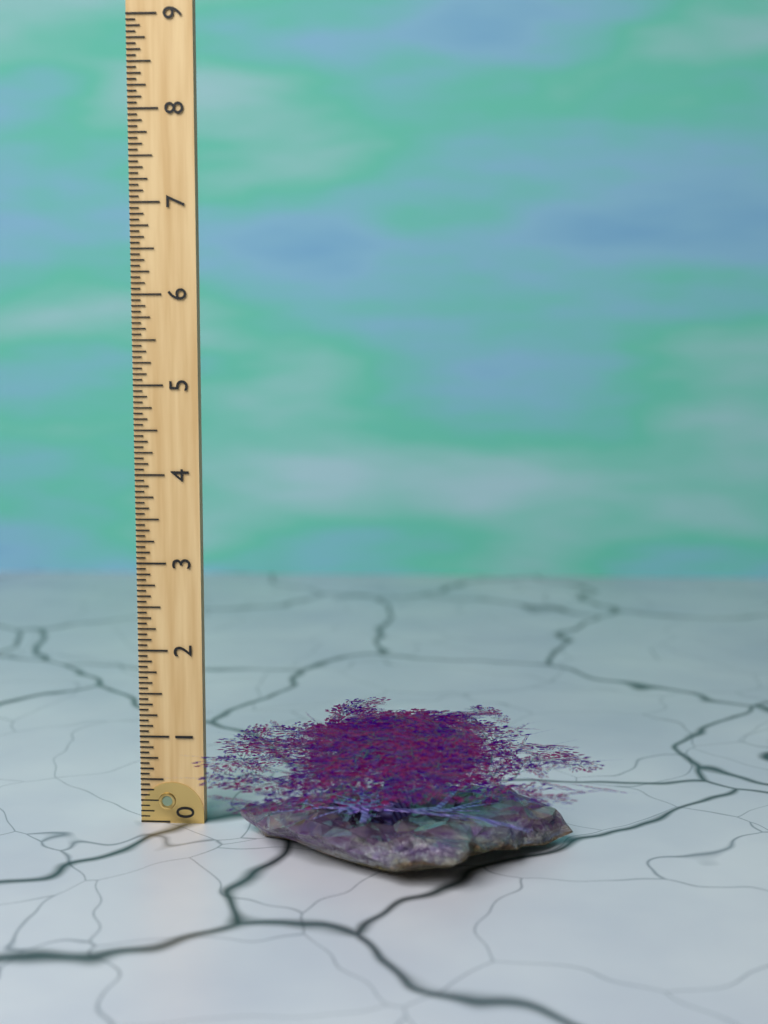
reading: 1.6250 (no unit)
